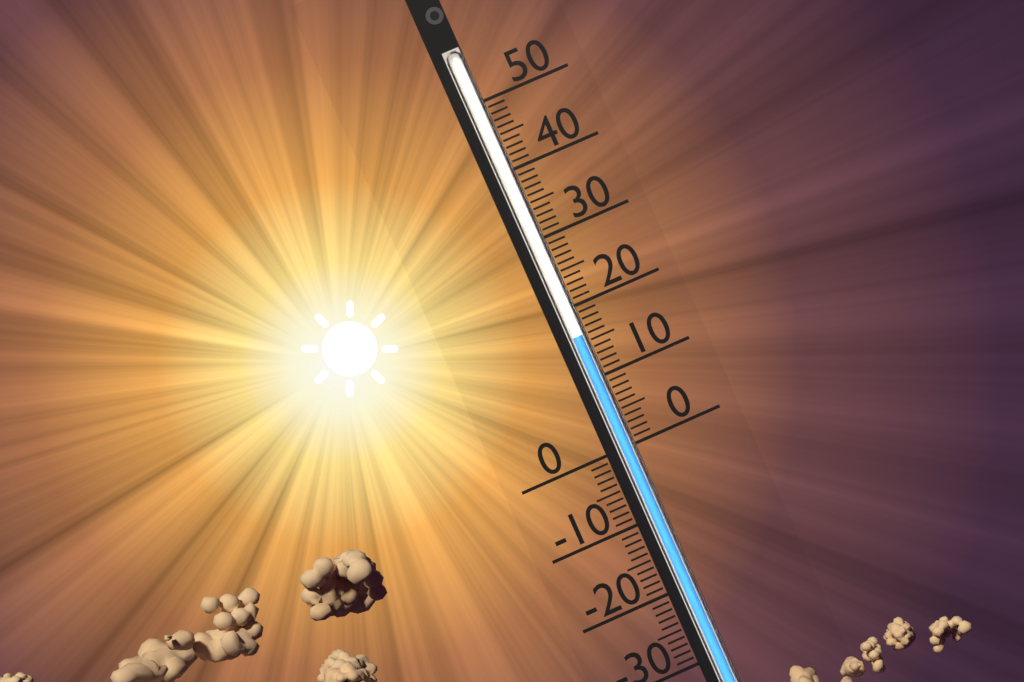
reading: 16 (no unit)
